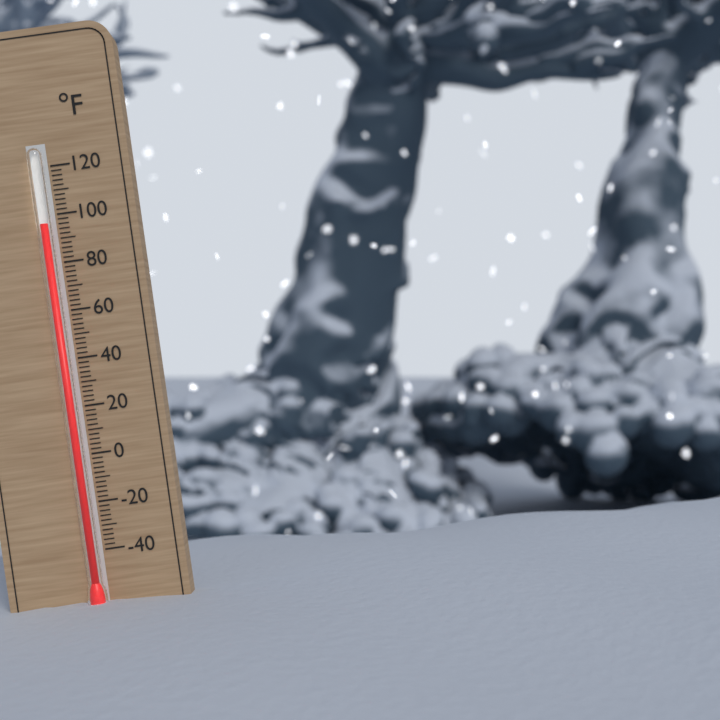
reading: 96 °F
